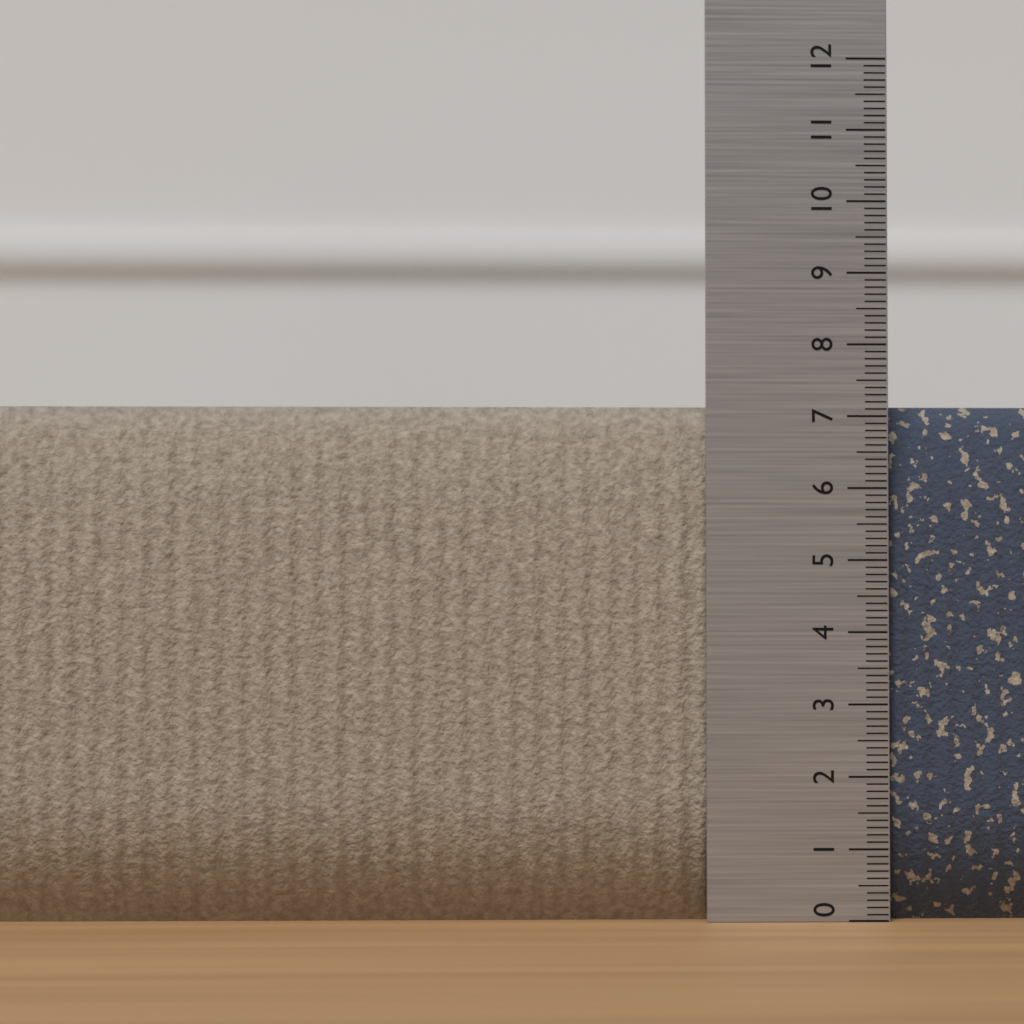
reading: 7.2 (no unit)
